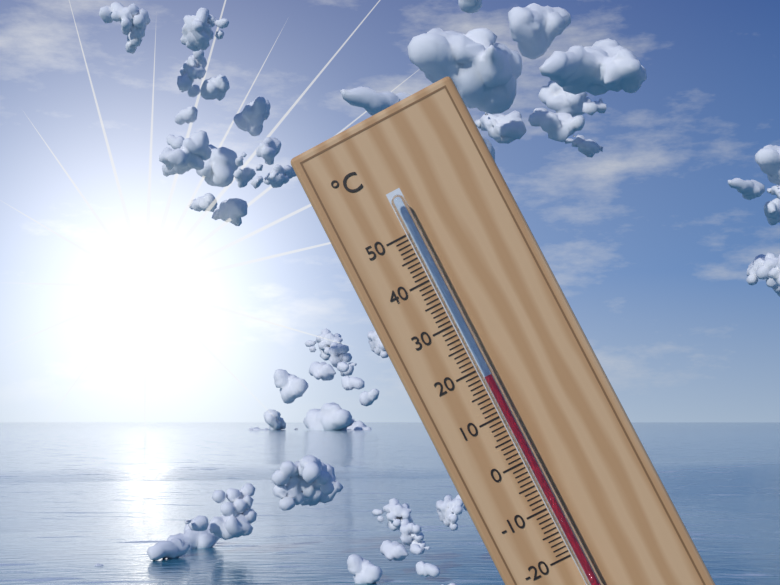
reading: 18 °C
